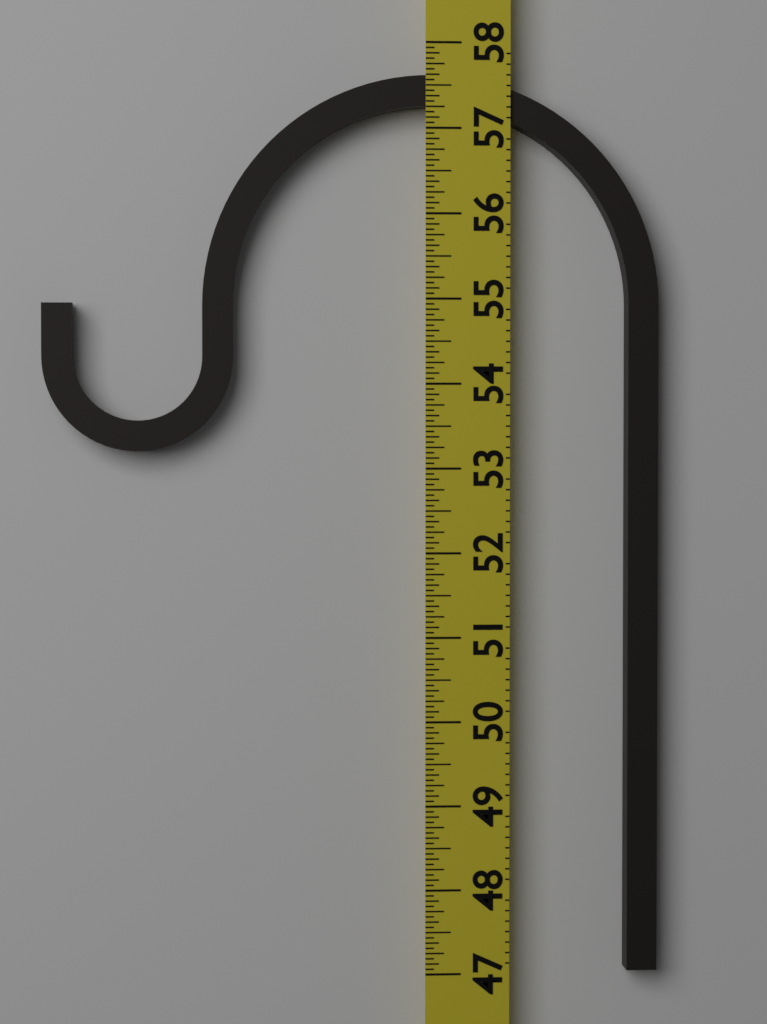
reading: 57.6250 (no unit)
